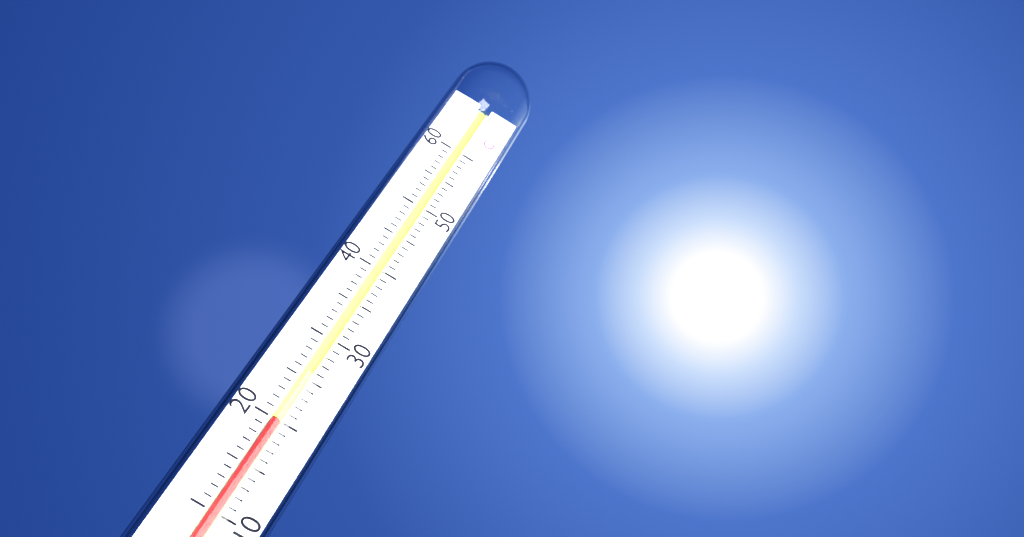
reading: 20 °C
